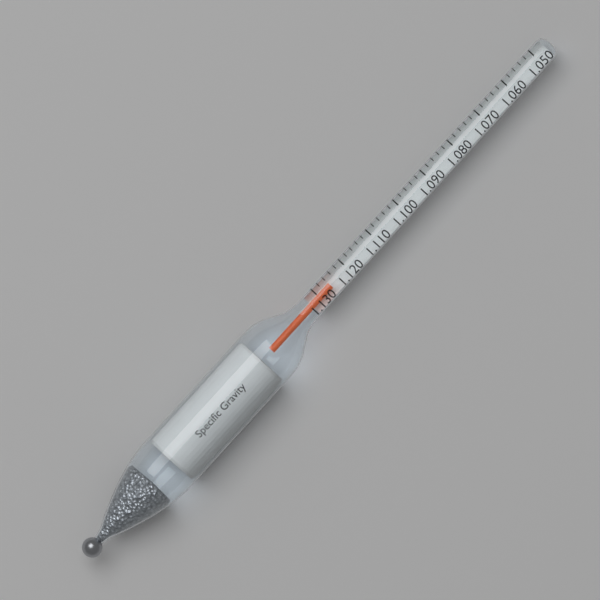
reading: 1.126 (no unit)
